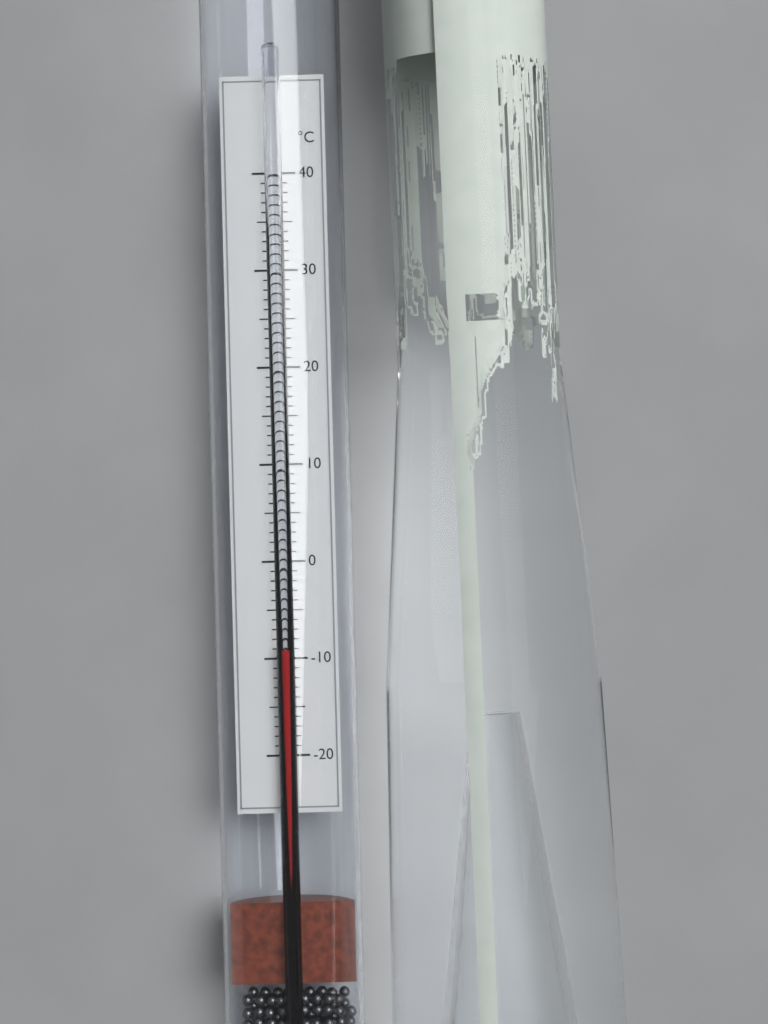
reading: -9 °C
